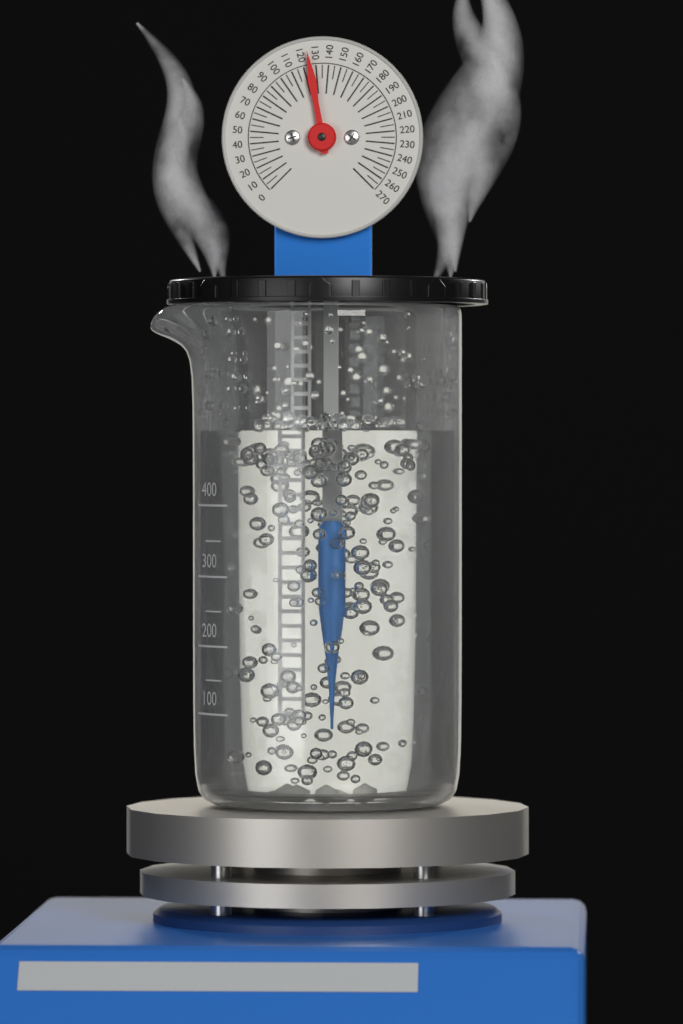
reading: 125 (no unit)
